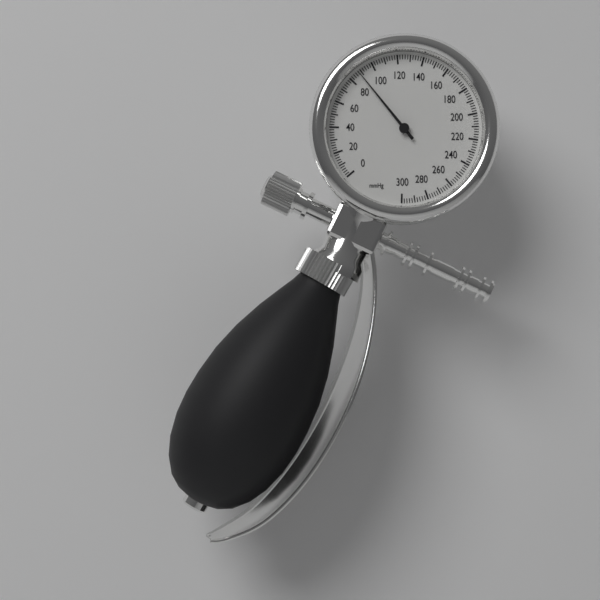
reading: 88 mmHg
